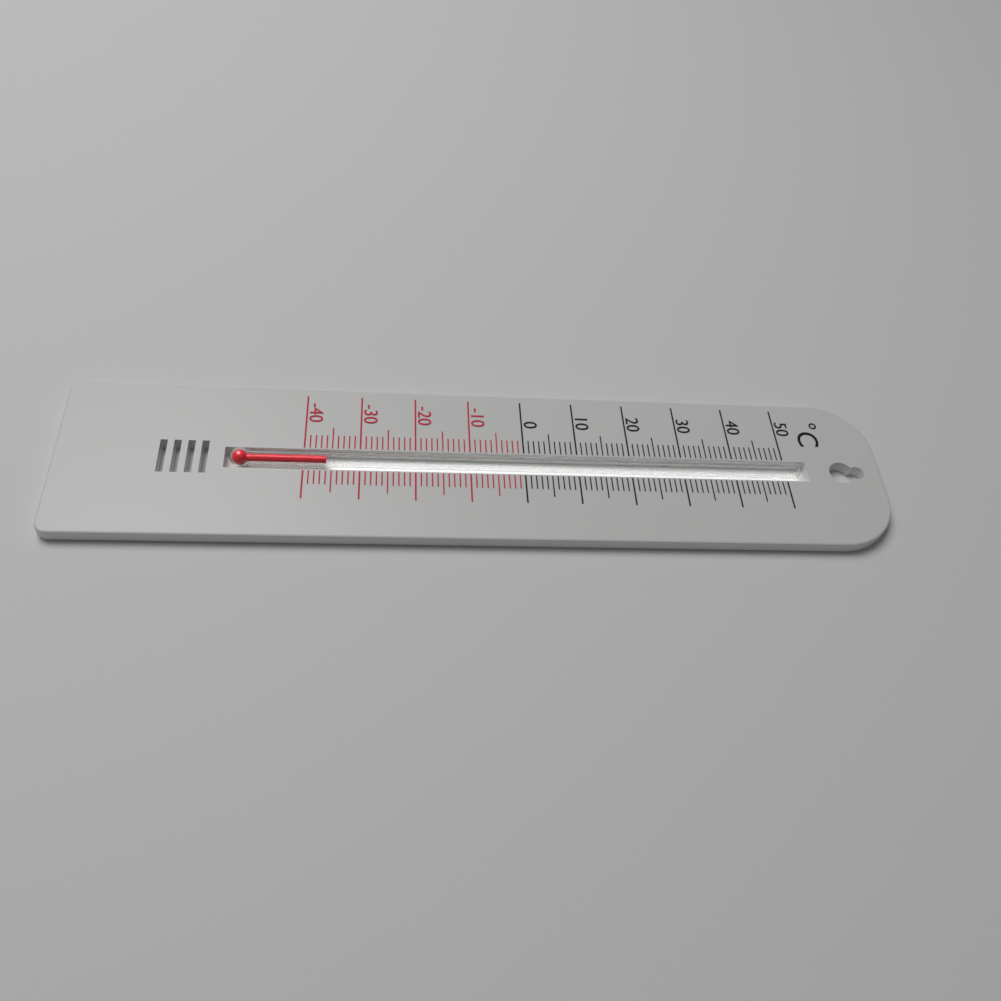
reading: -36 °C
